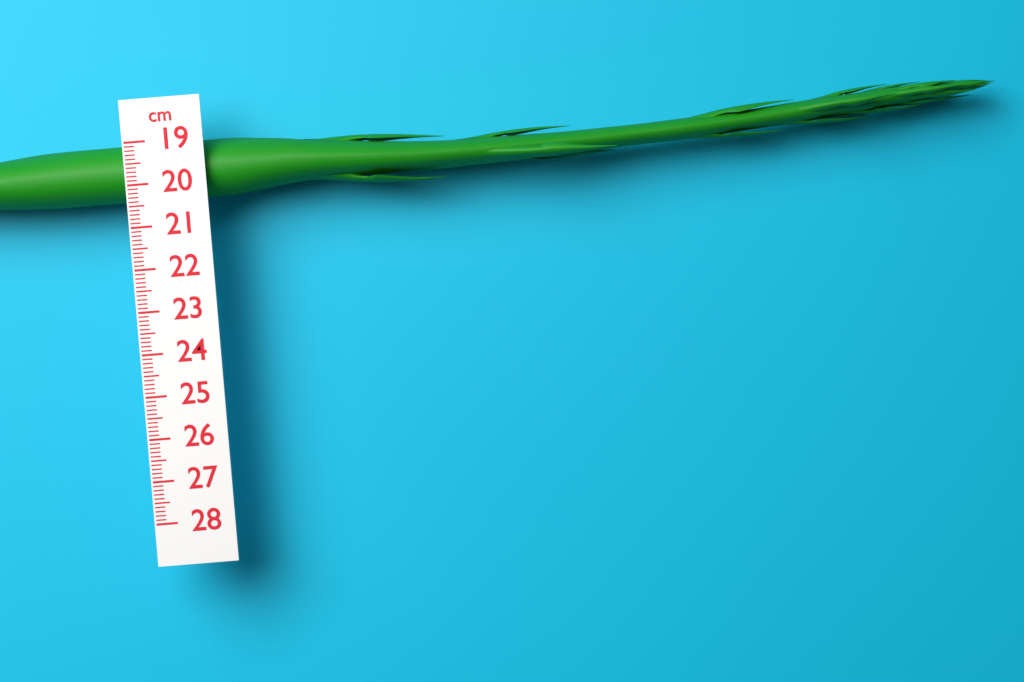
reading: 20.4 cm
